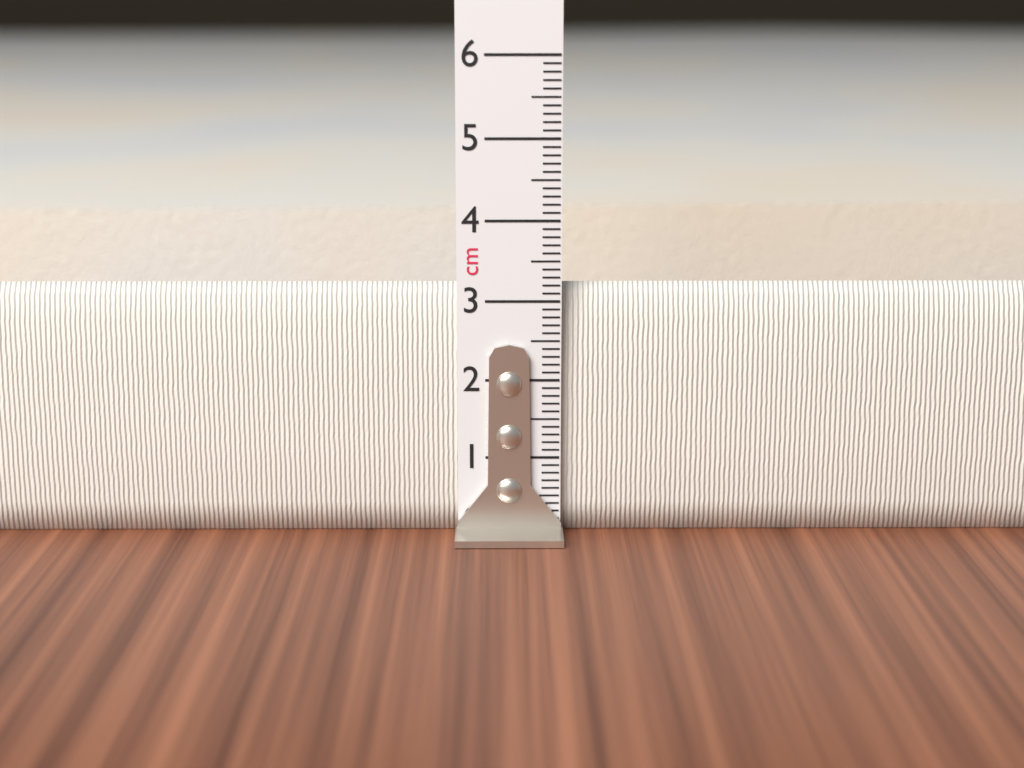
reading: 3.2 cm
